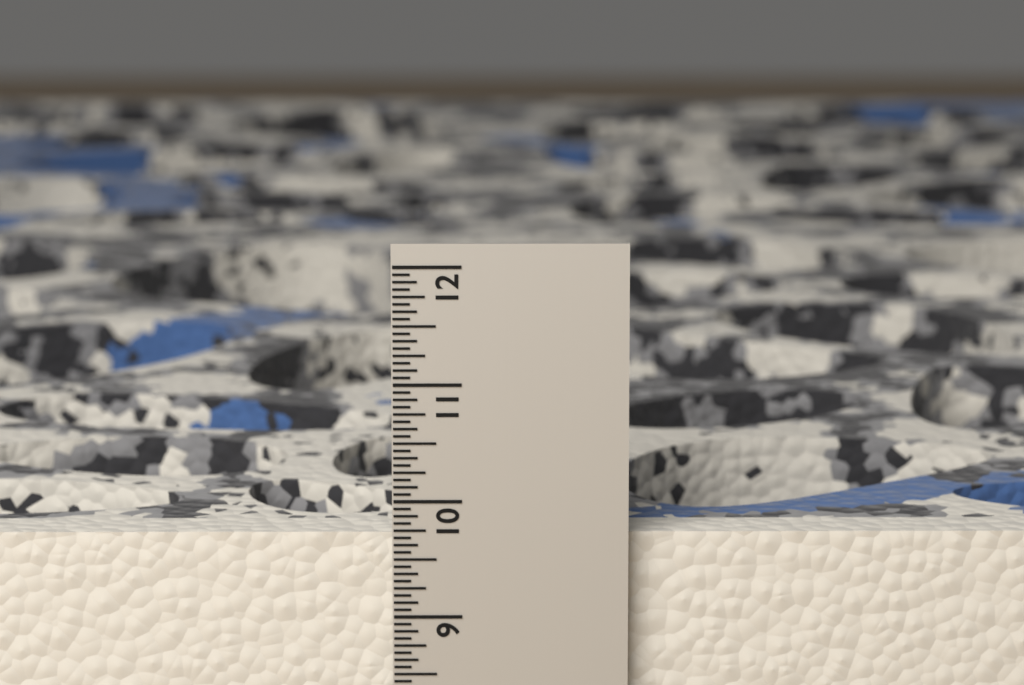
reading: 9.6875 in
